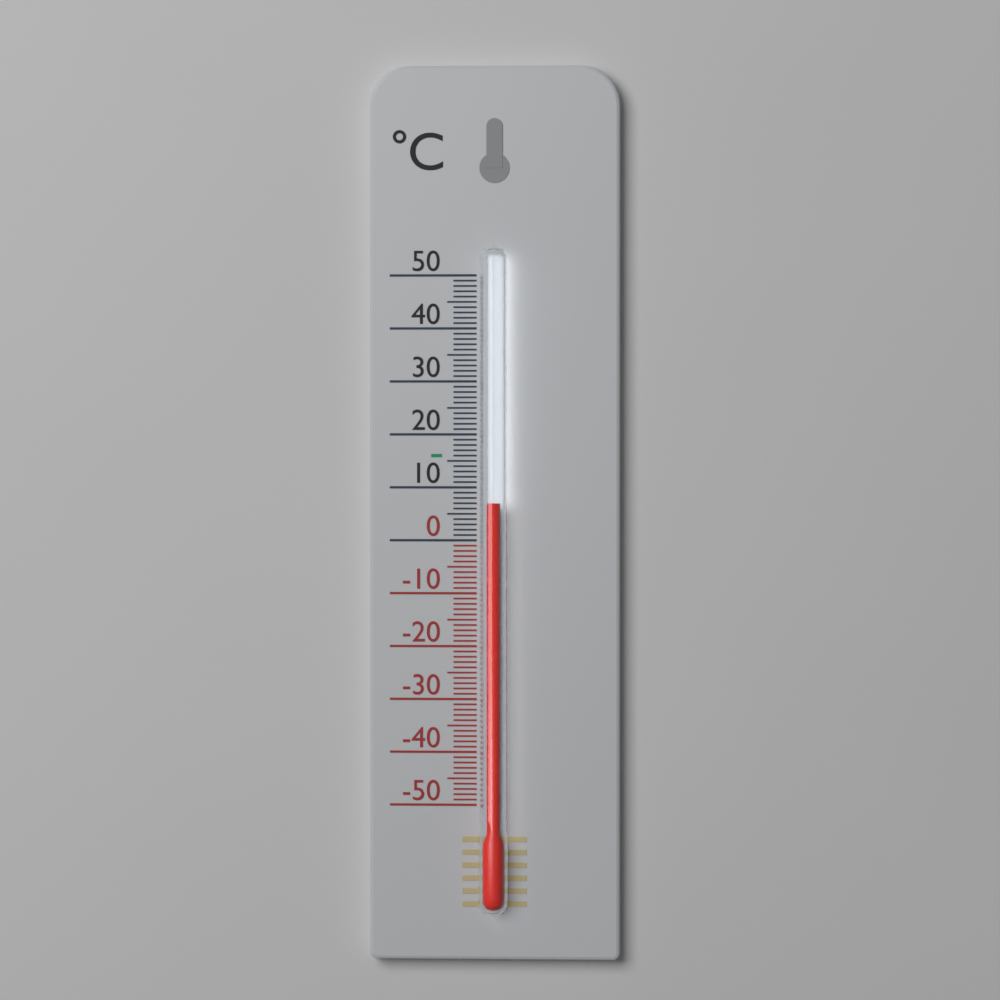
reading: 7 °C
